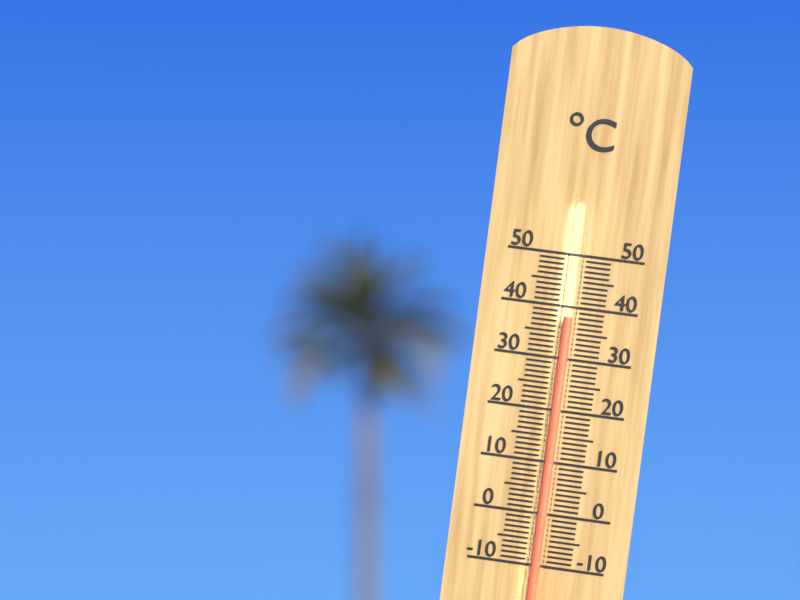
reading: 38 °C
